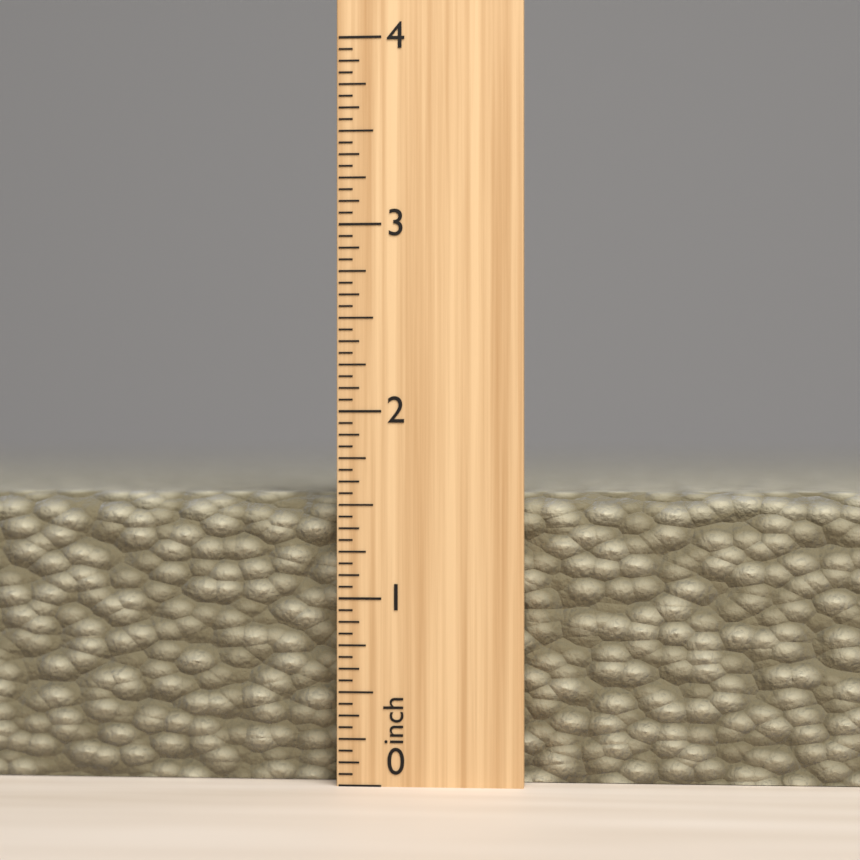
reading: 1.5625 inch
